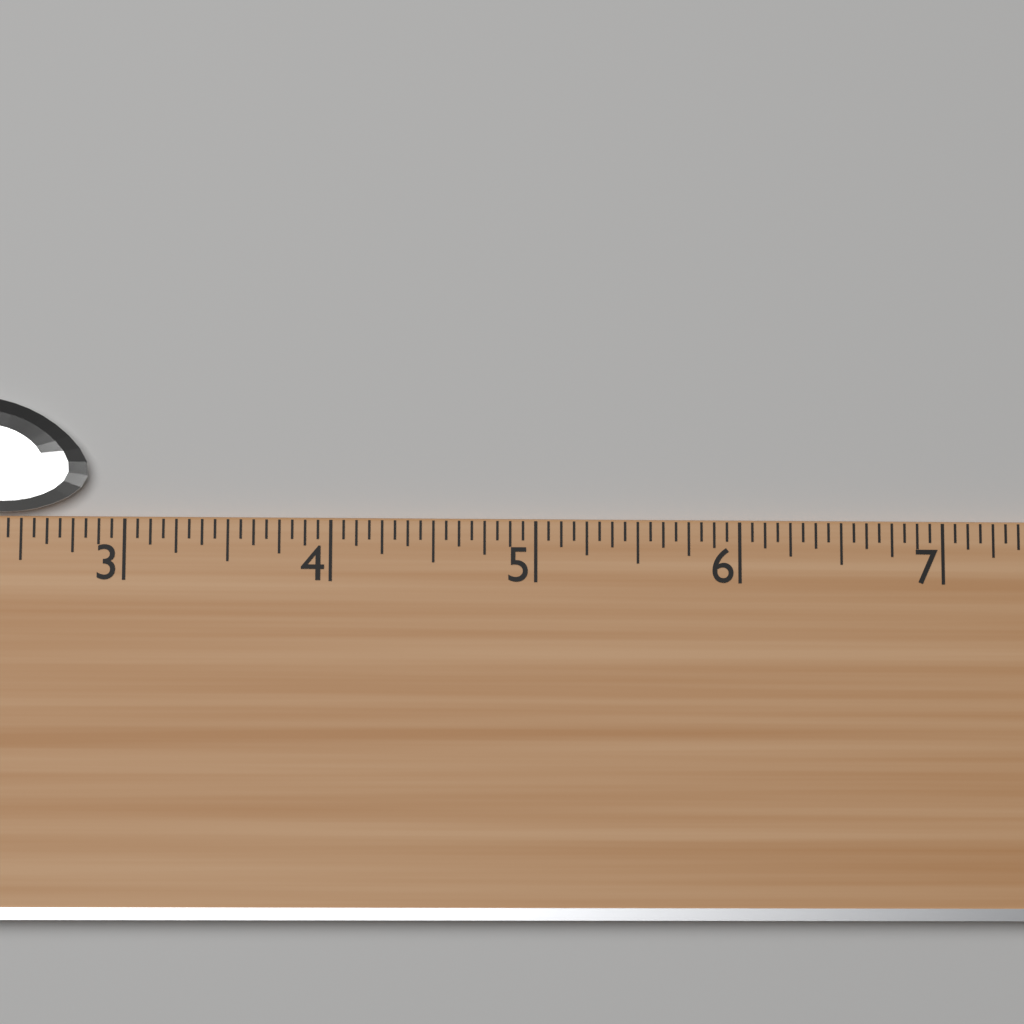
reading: 2.8125 (no unit)
